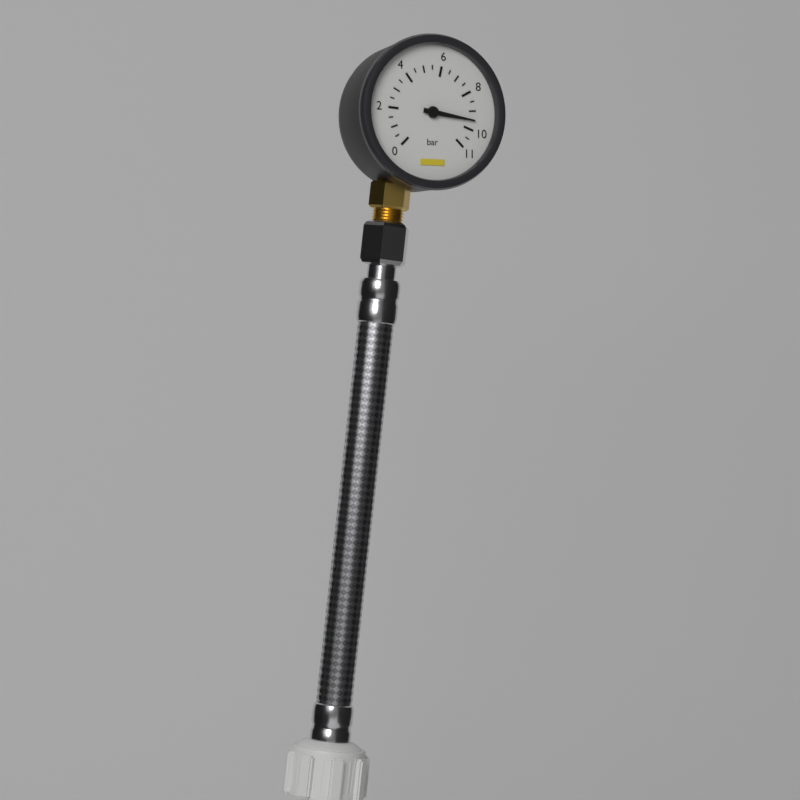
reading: 9.5 bar
